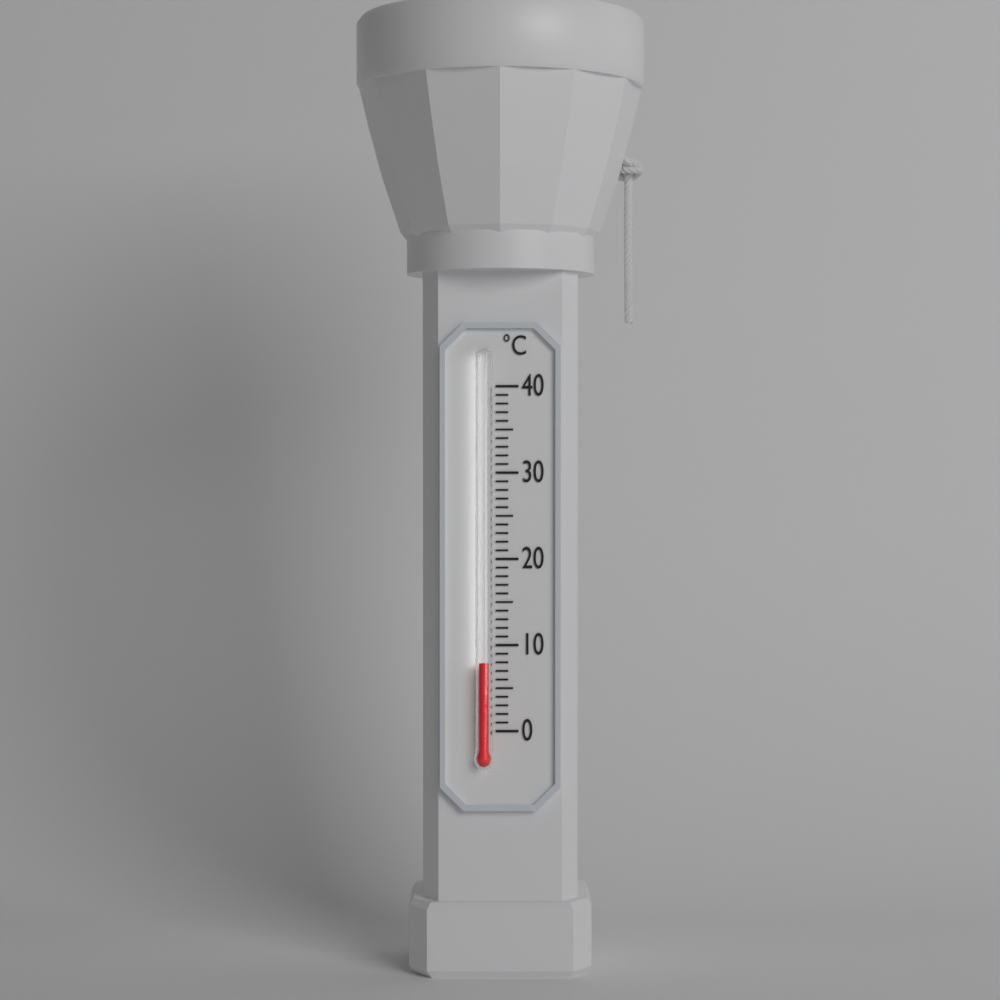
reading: 8 °C
